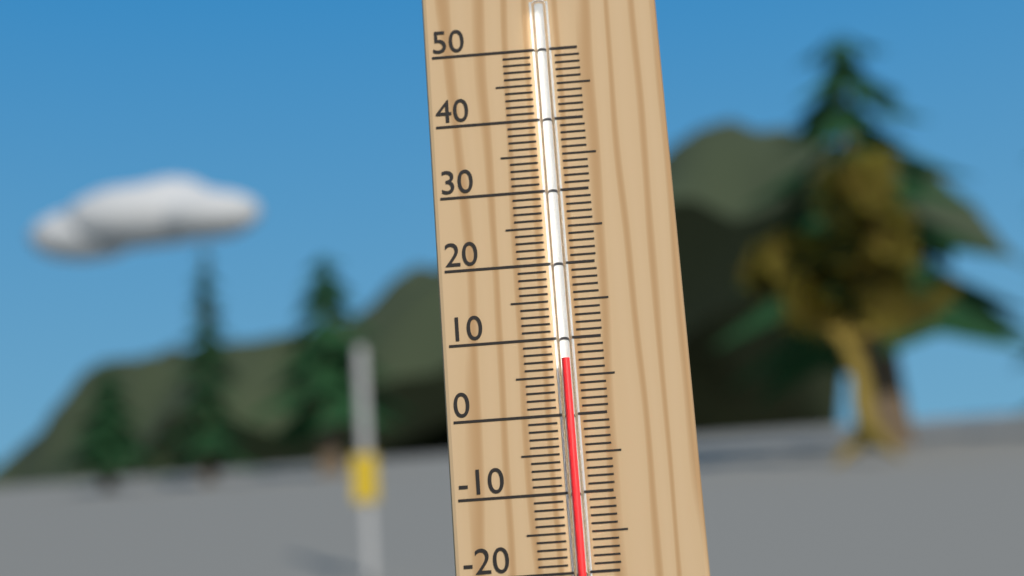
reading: 7 °C
